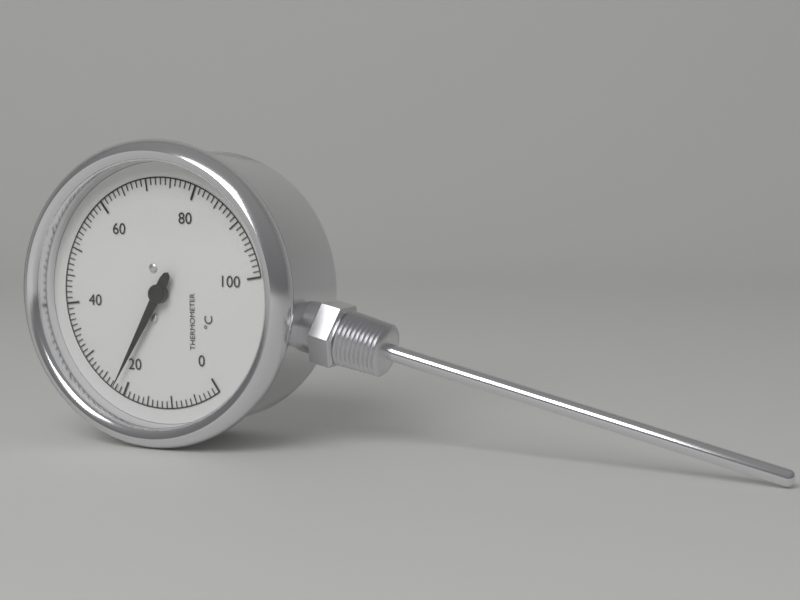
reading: 22 °C
